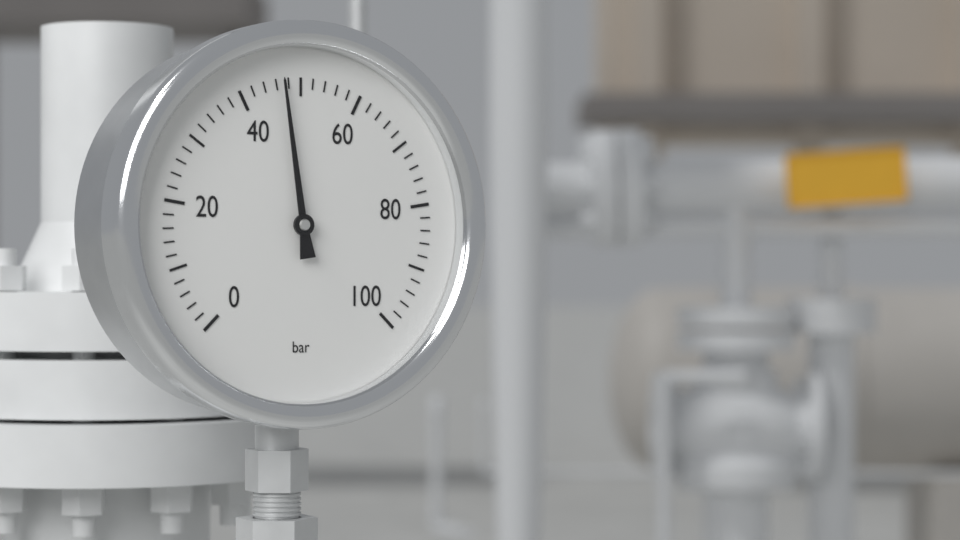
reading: 47 bar
